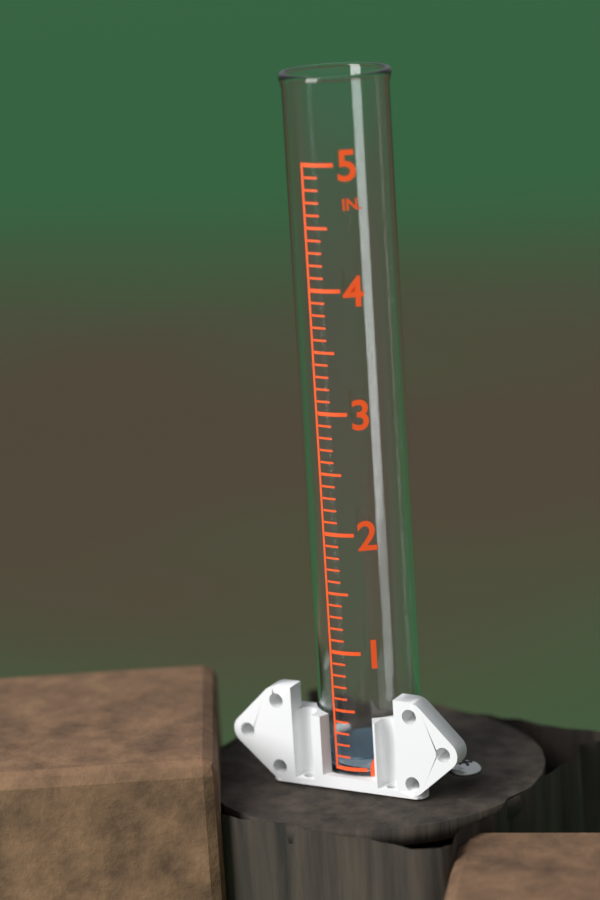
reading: 0.1 in
